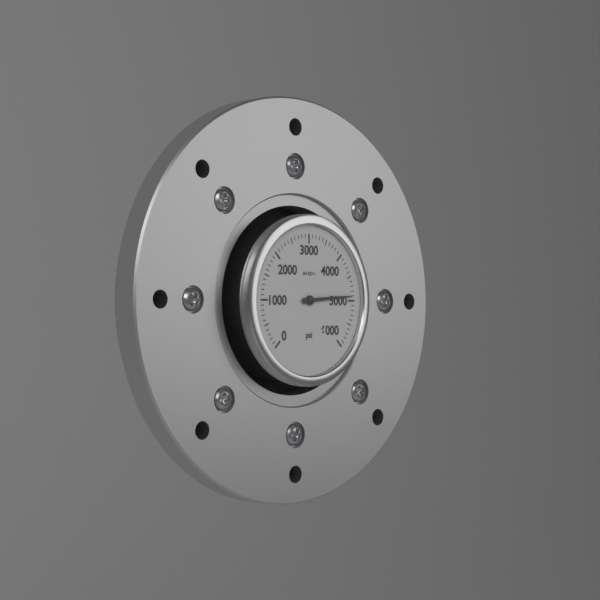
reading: 4900 psi
